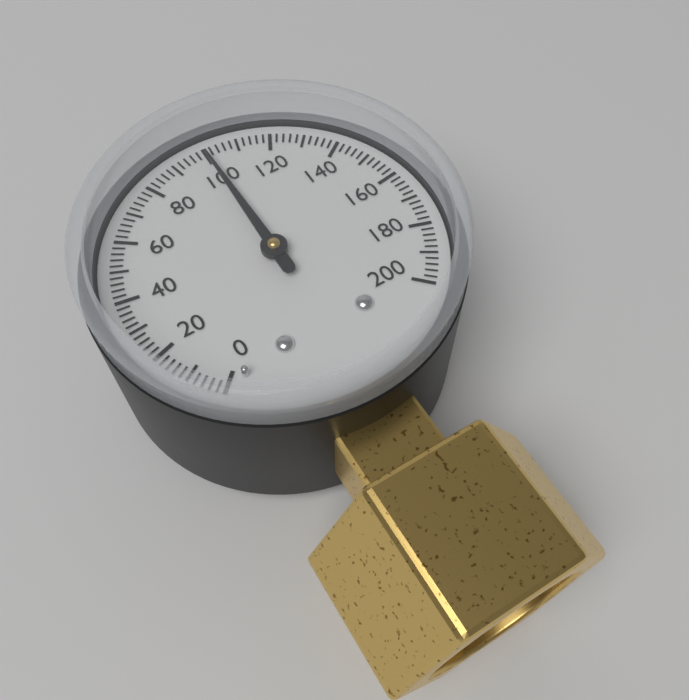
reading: 100 (no unit)
